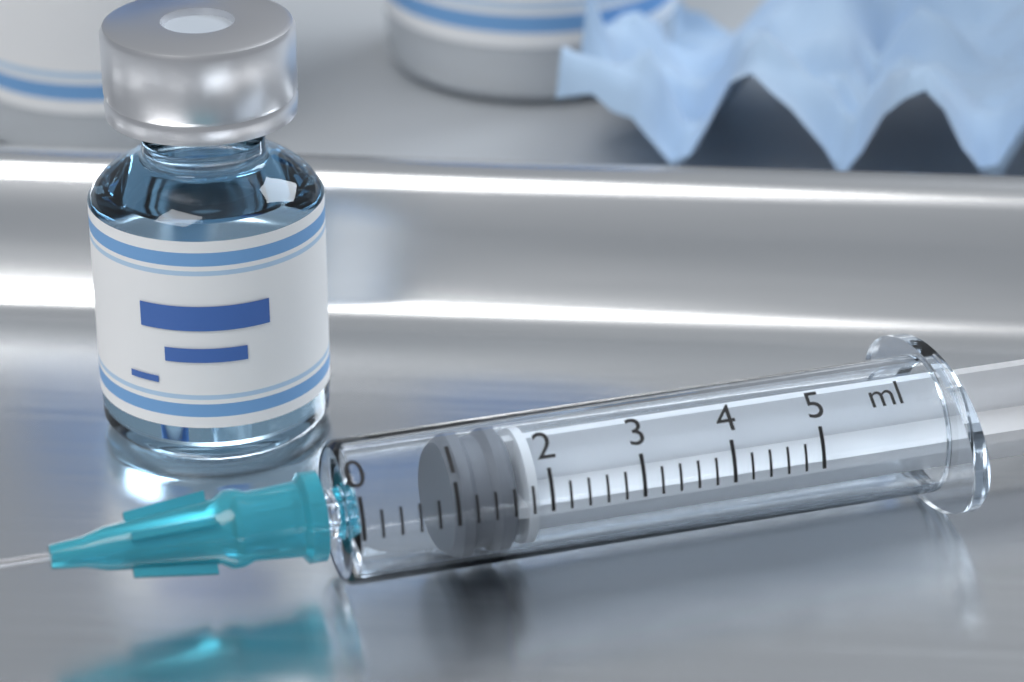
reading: 1.0 ml
